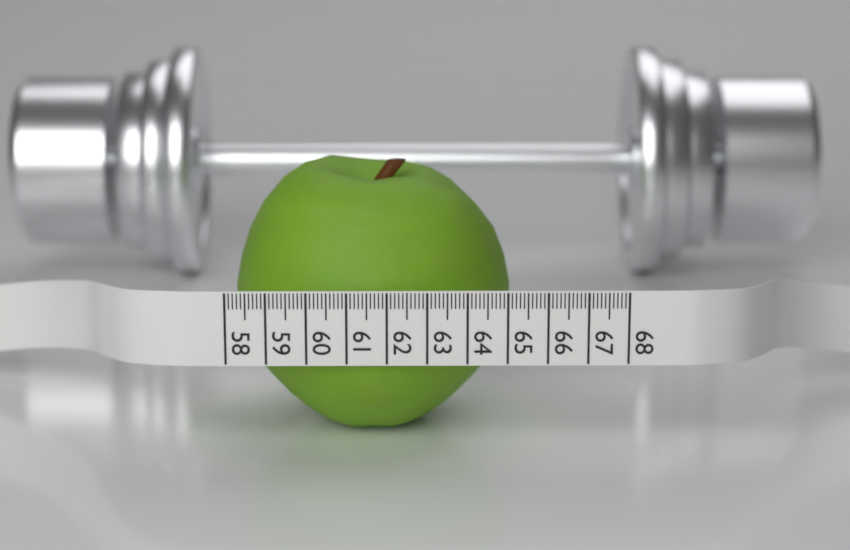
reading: 65.2 (no unit)
